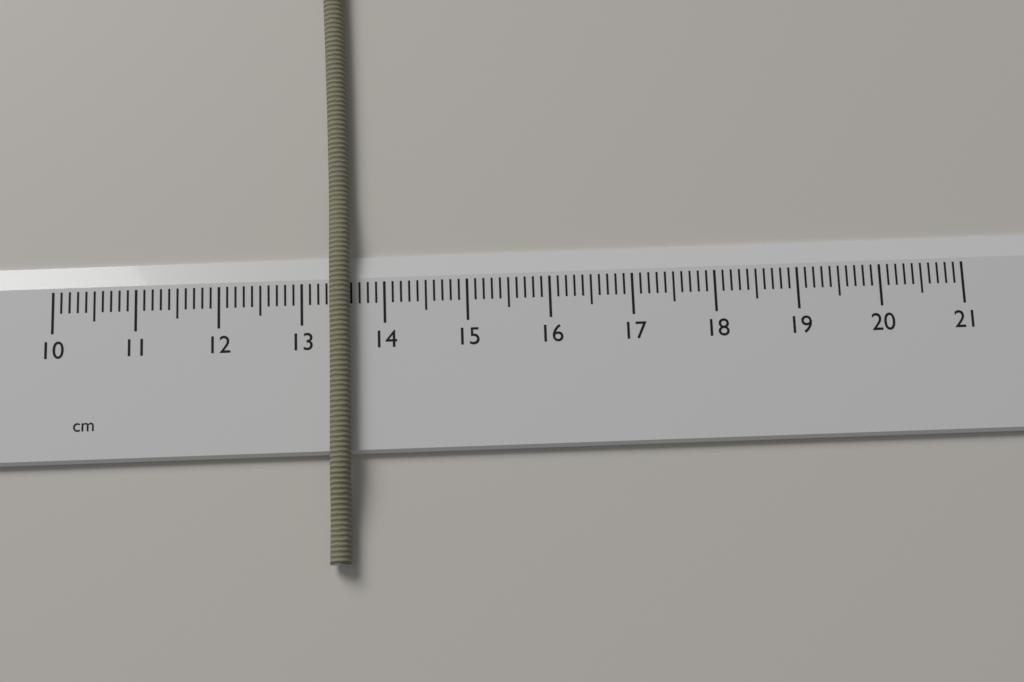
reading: 13.6 cm
